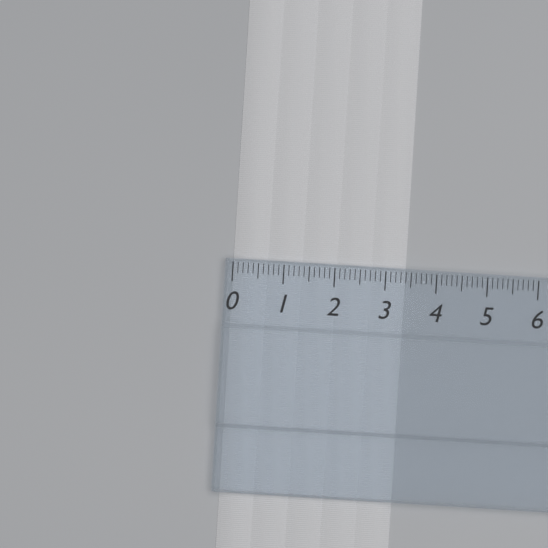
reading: 3.4 (no unit)
